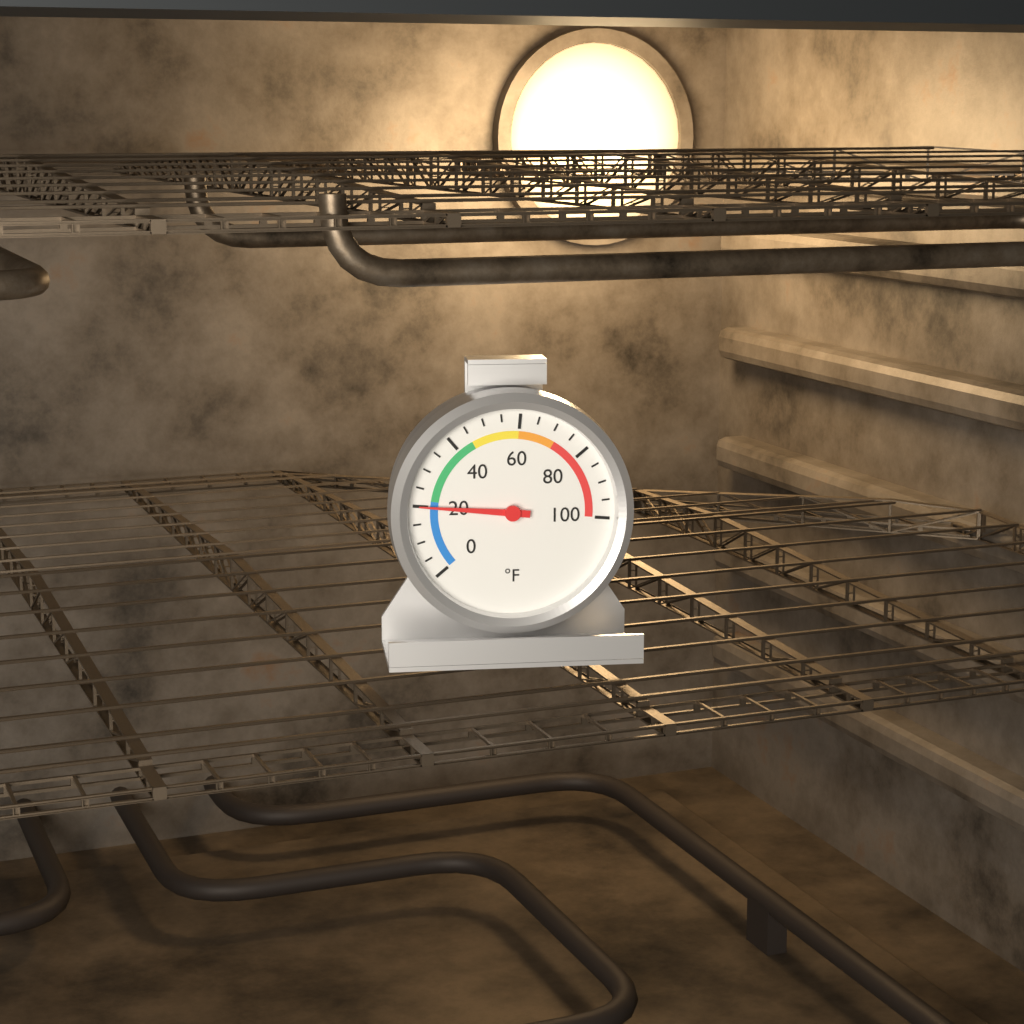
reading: 20 °F
